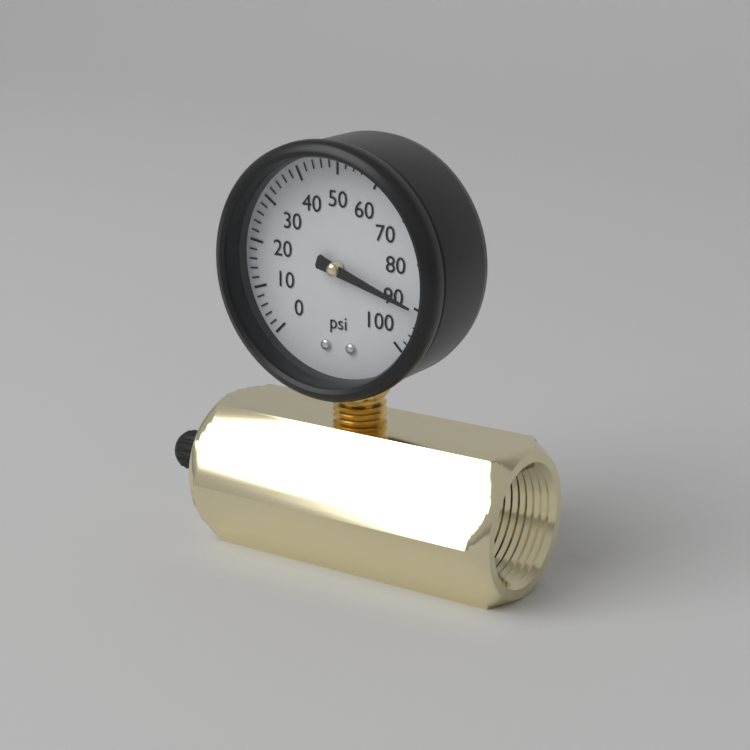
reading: 90 psi
